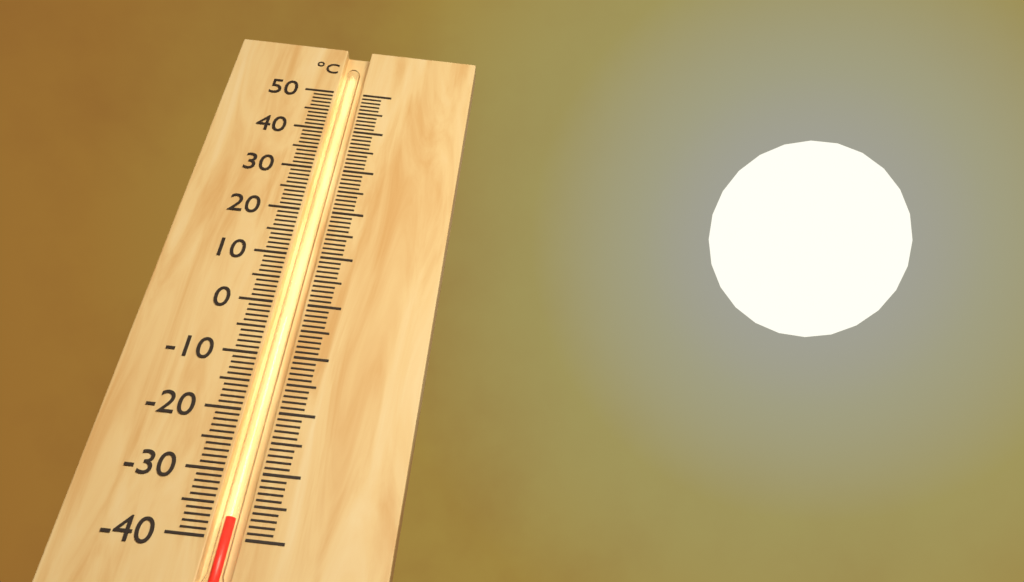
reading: -37 °C
